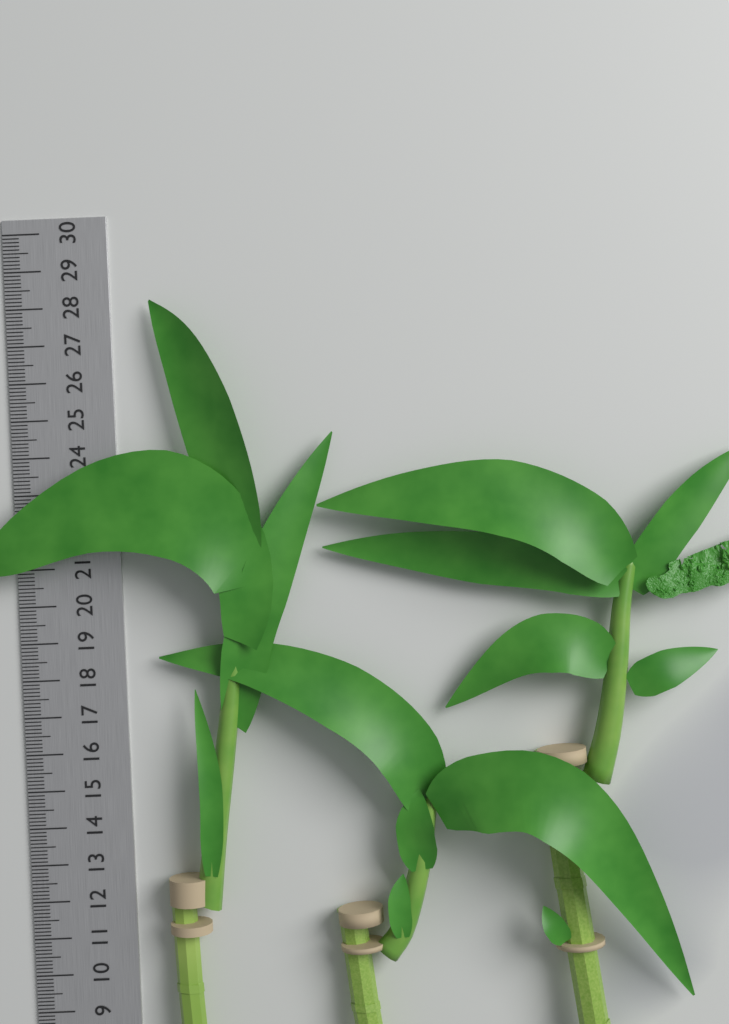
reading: 28.1 cm
